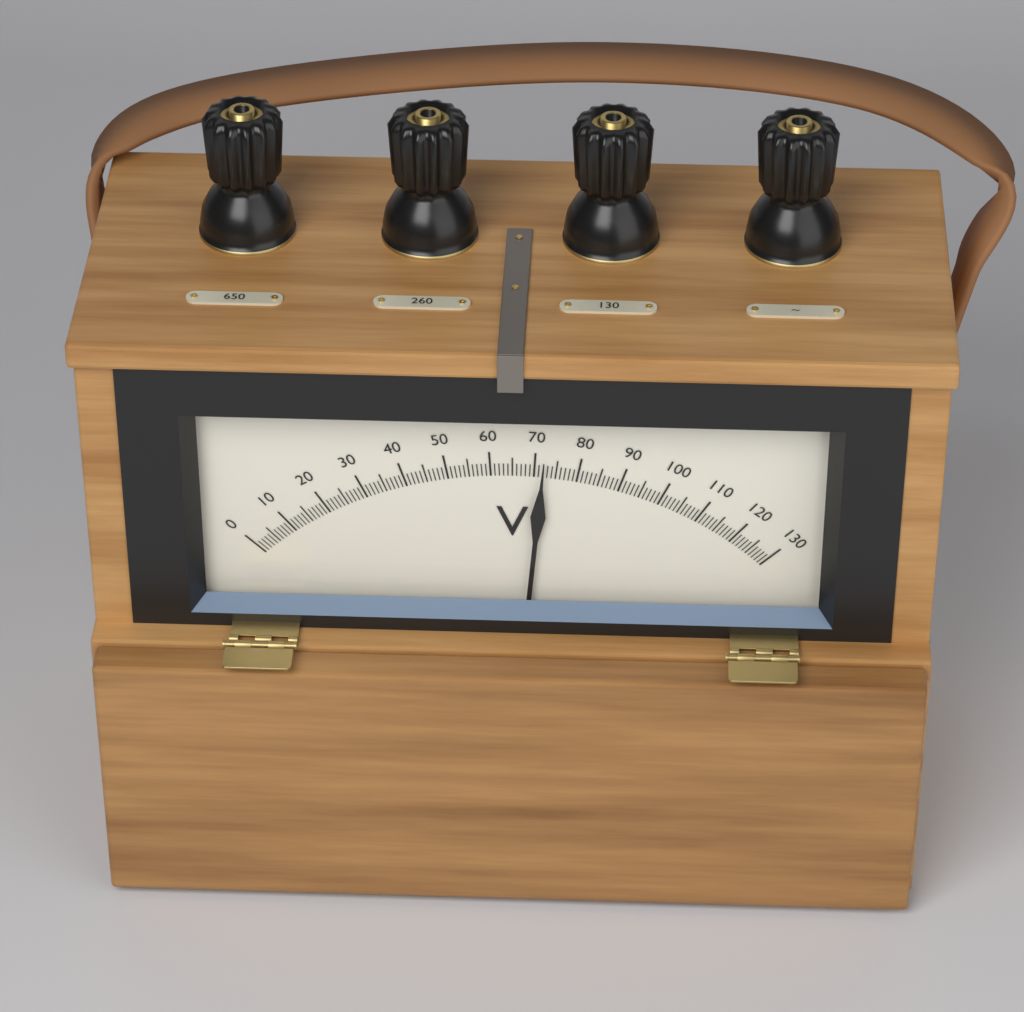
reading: 72 V
